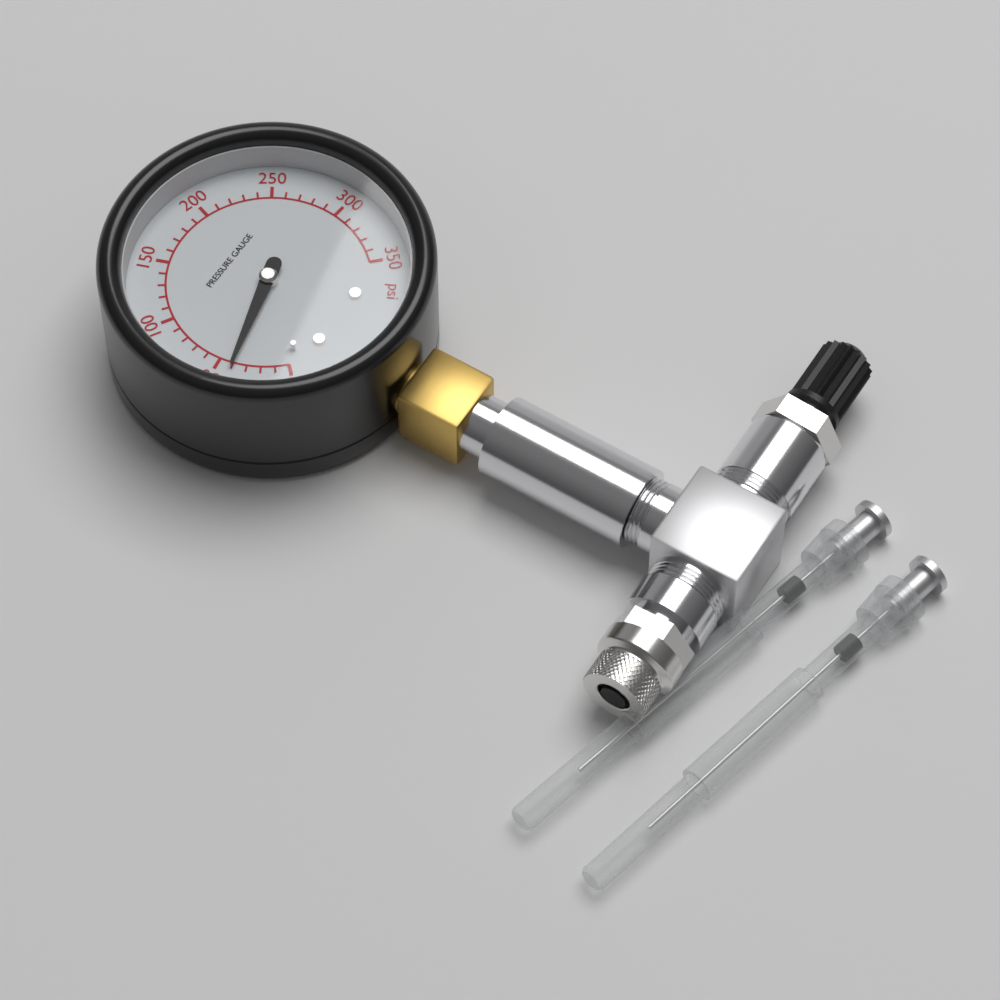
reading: 40 psi
